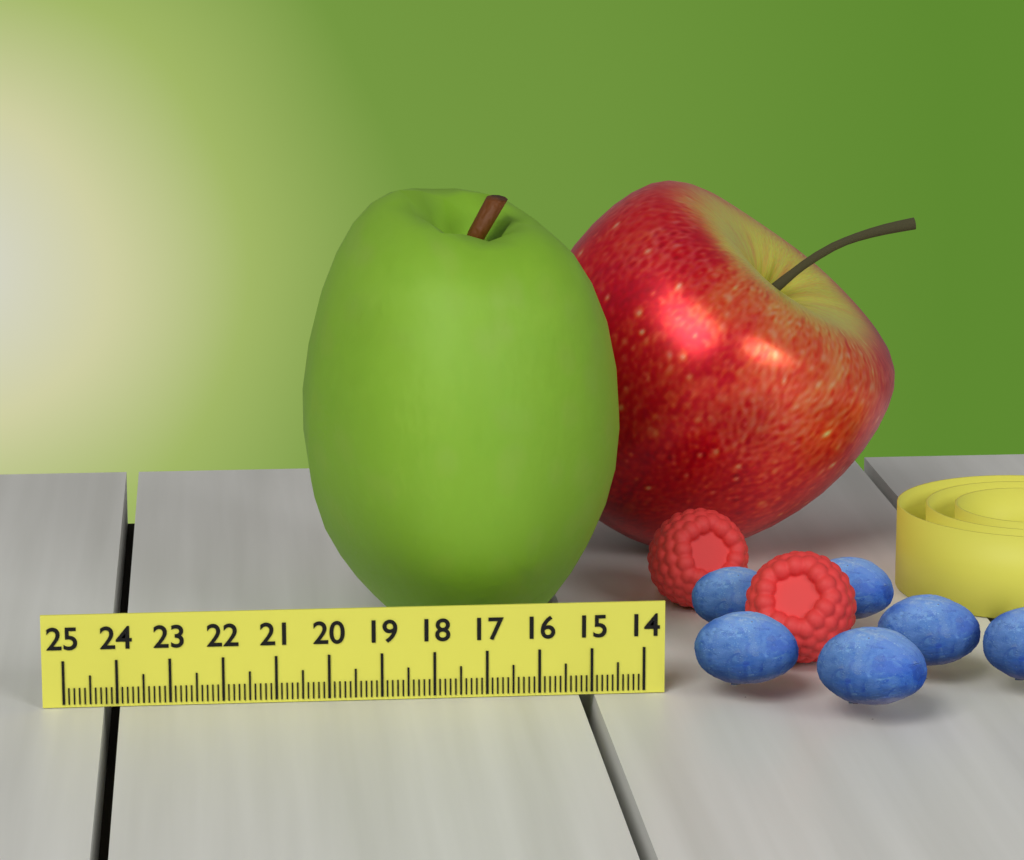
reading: 20.3 (no unit)
